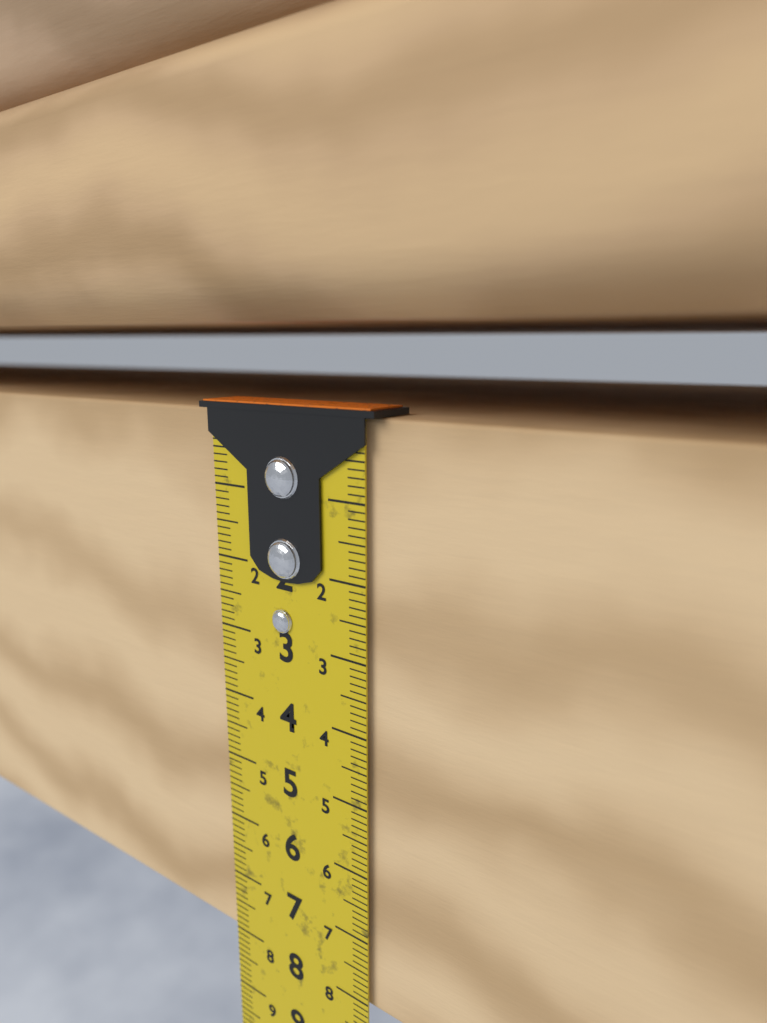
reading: 8.1 cm
